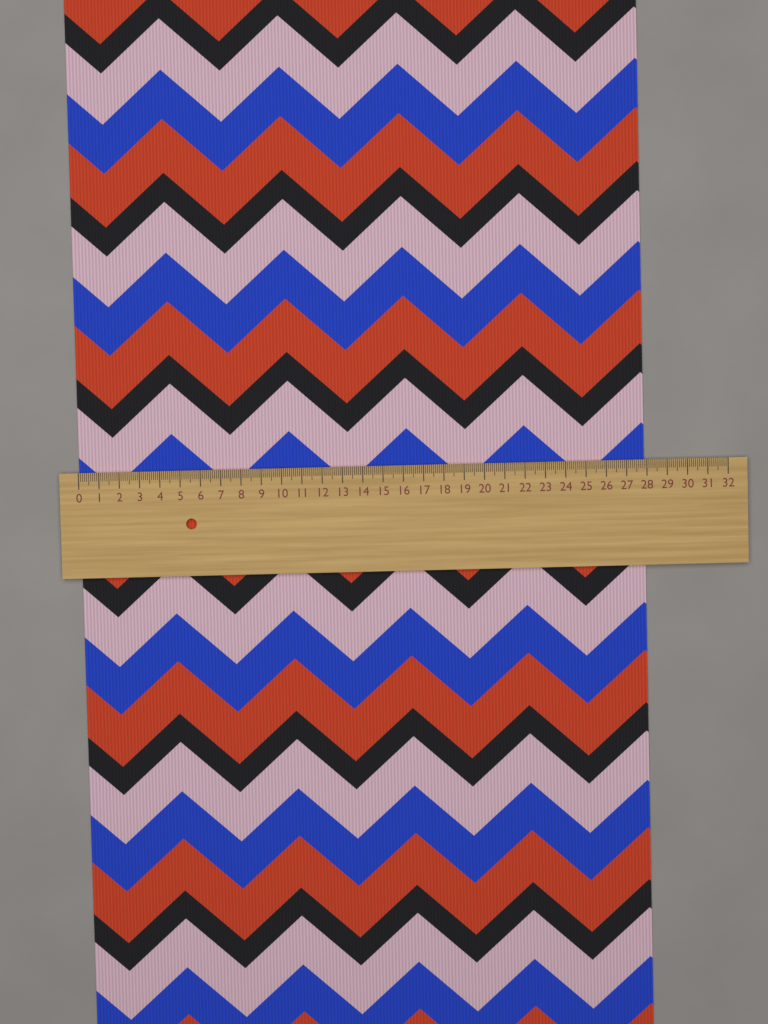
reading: 27.9 (no unit)
